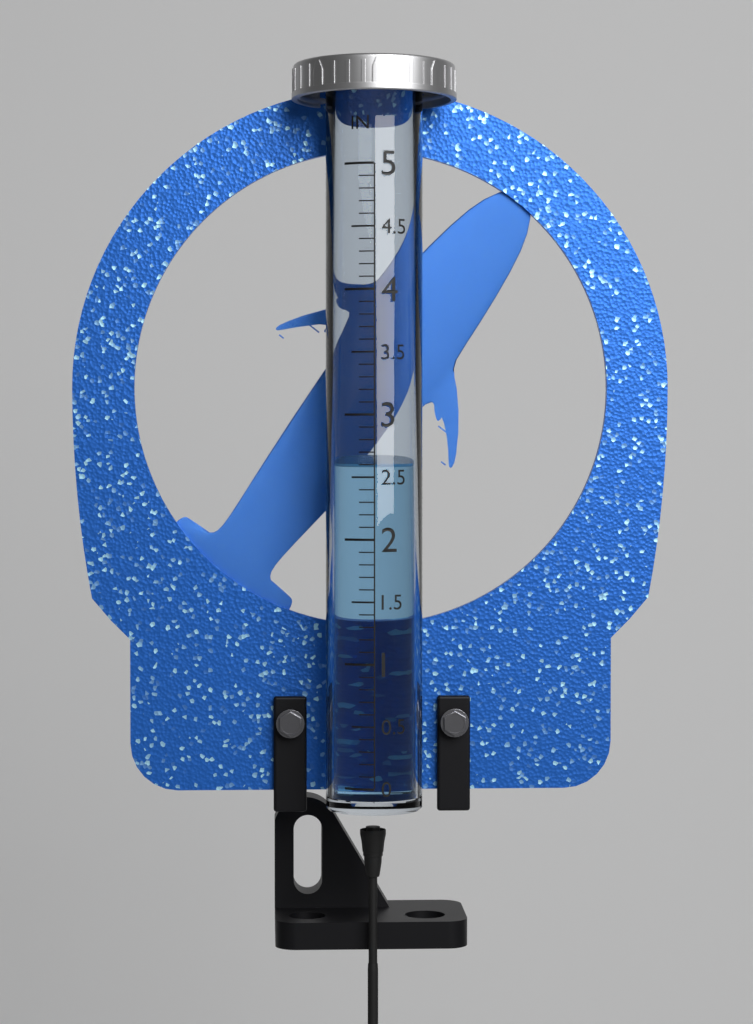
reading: 2.6 in
